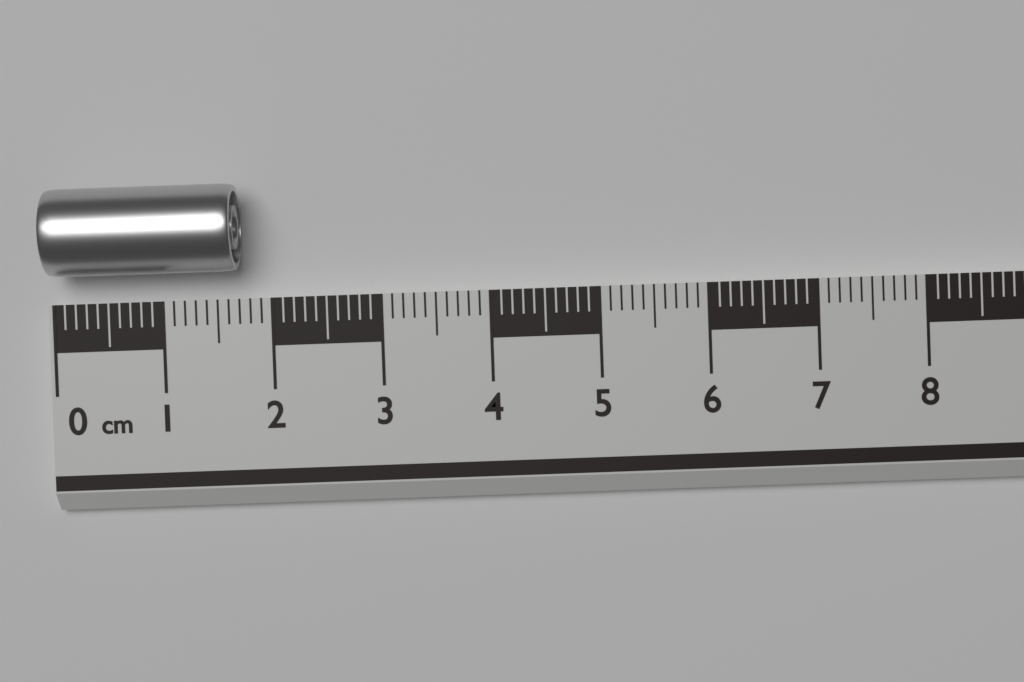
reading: 1.7 cm
